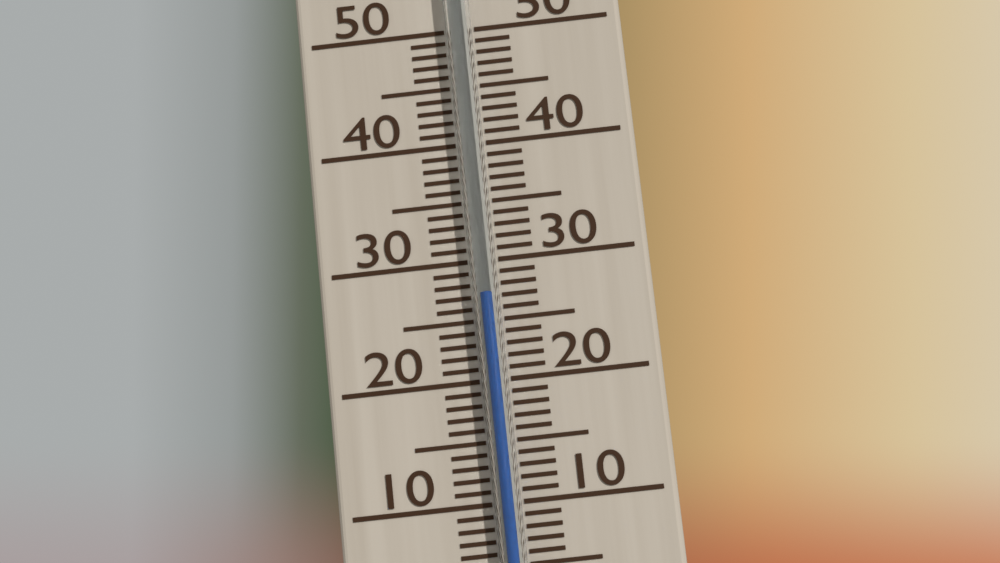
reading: 27 °C
